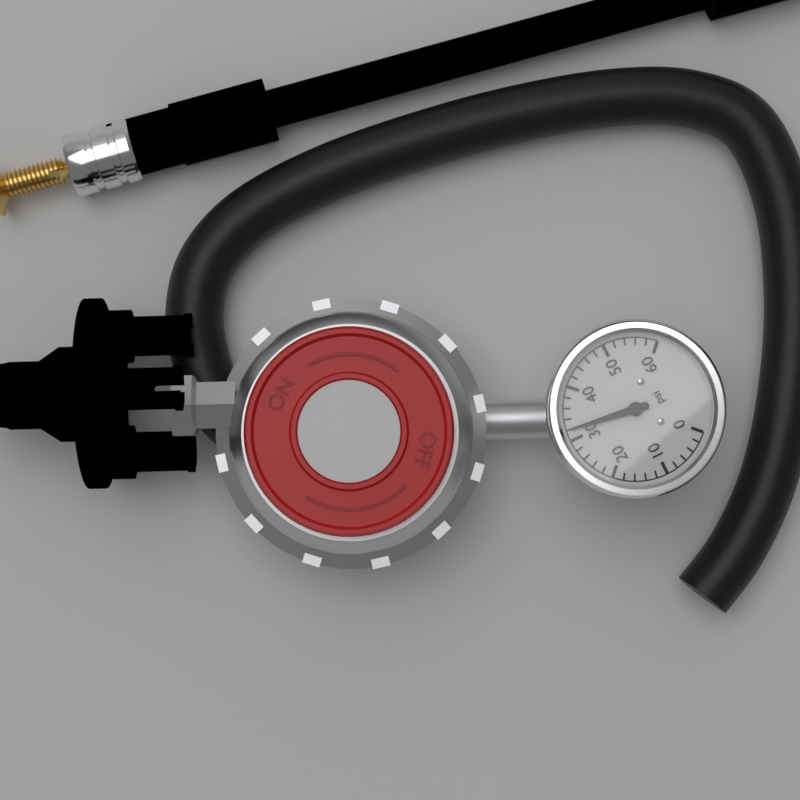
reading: 32 psi
